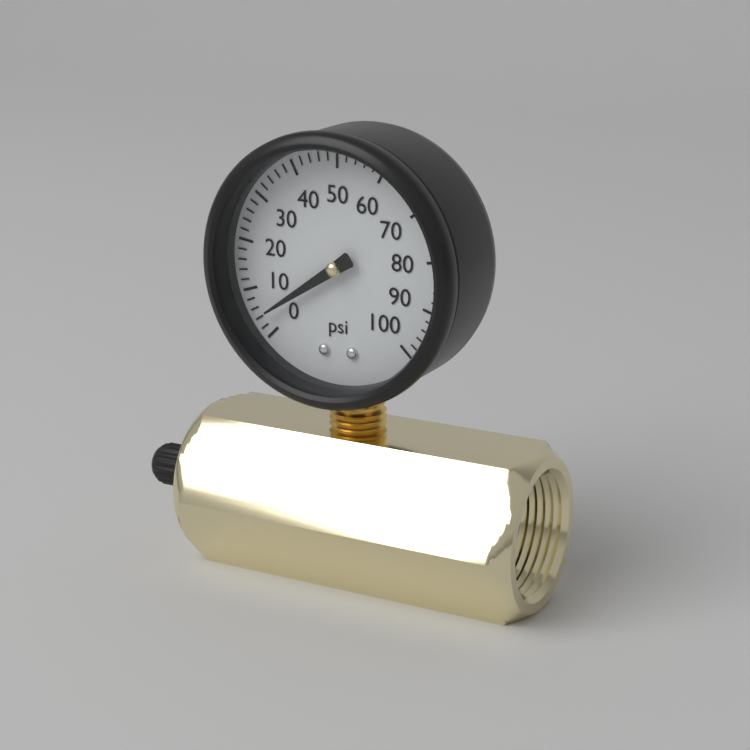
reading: 4 psi
